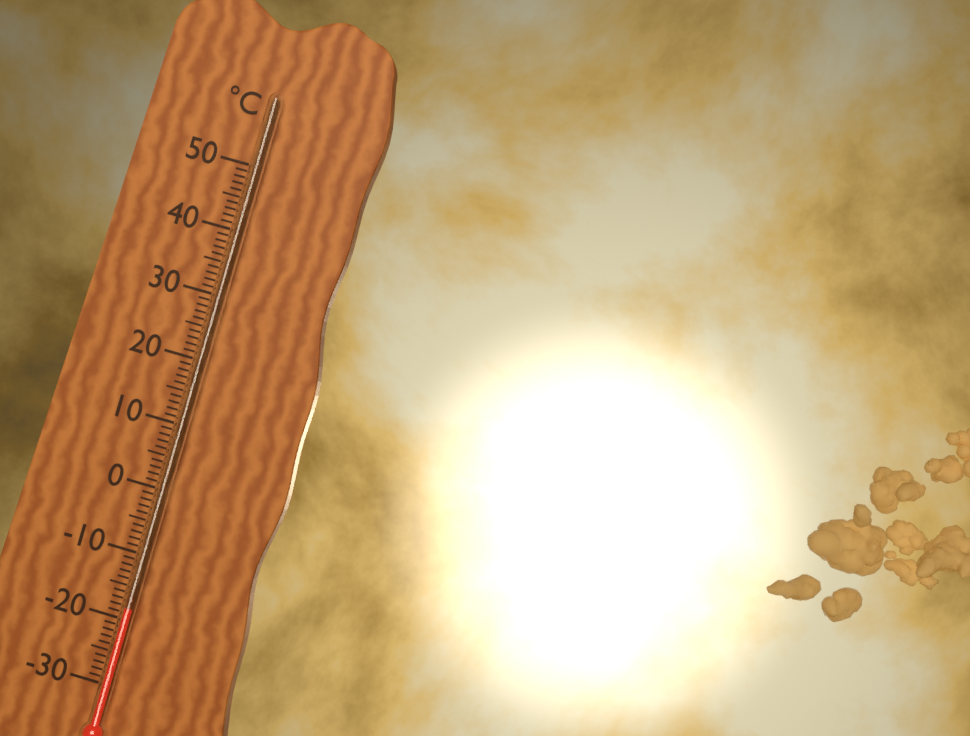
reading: -18 °C
